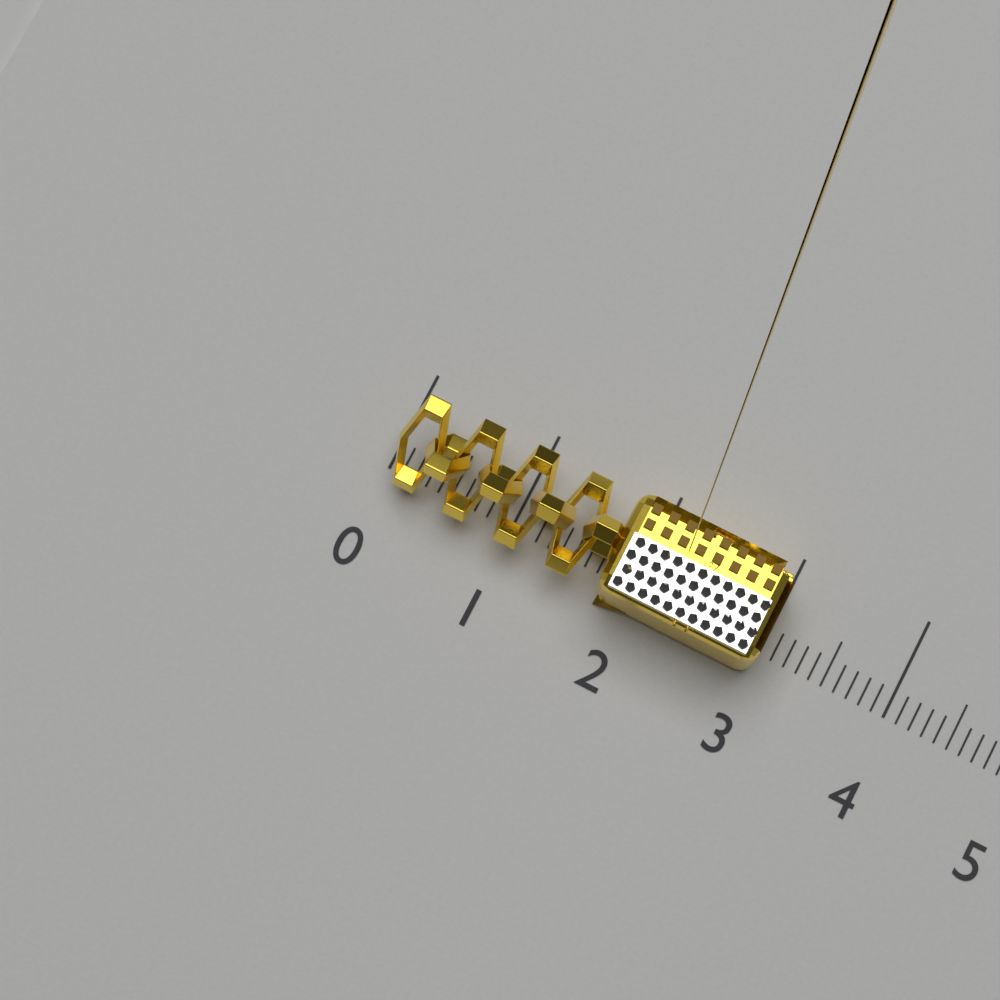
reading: 3.0 (no unit)
